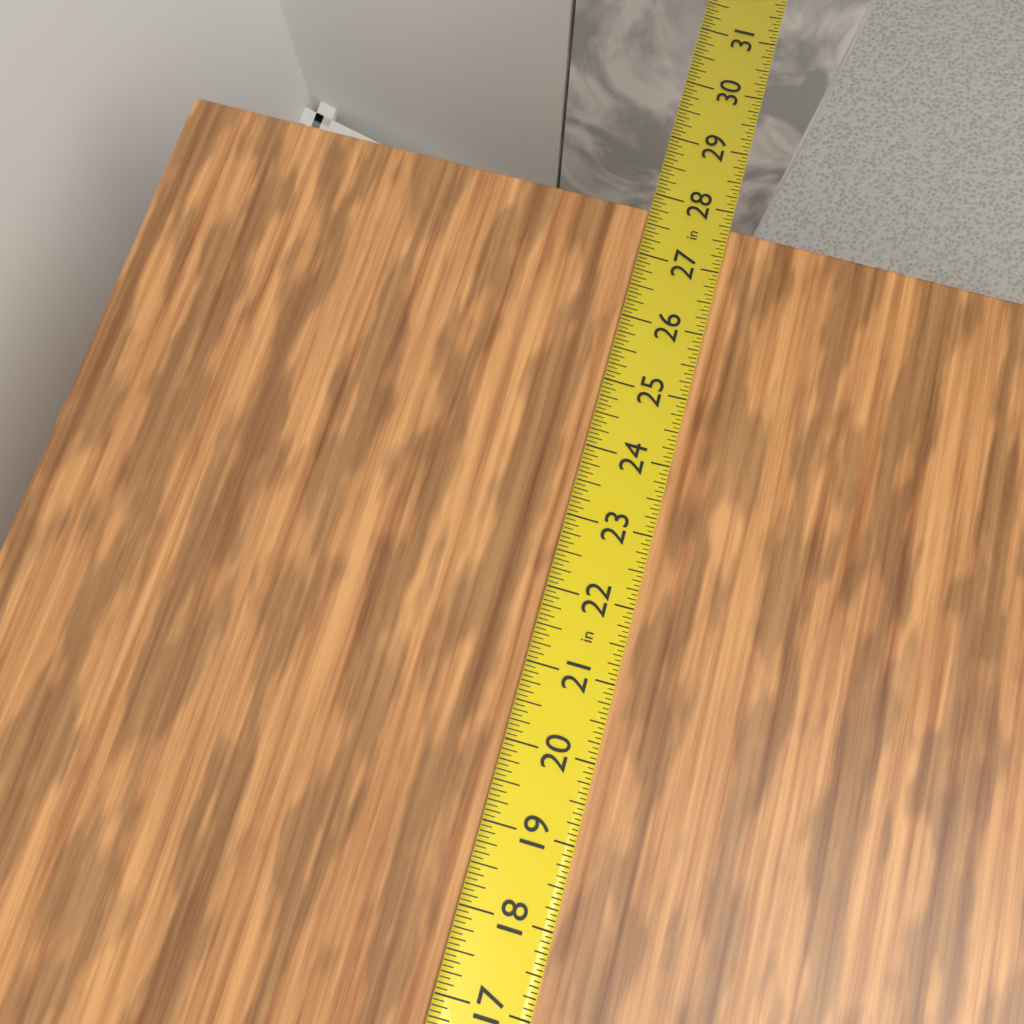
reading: 27.7500 in
